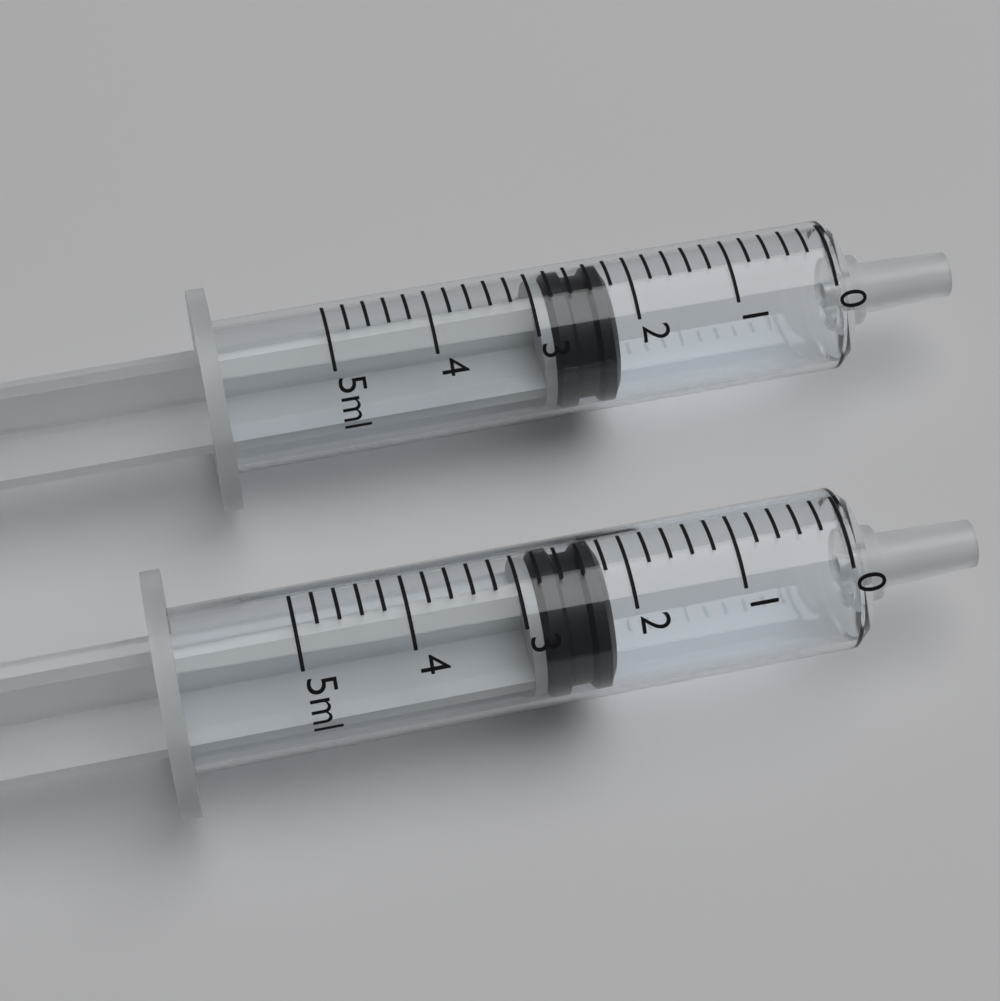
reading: 2.2 ml
